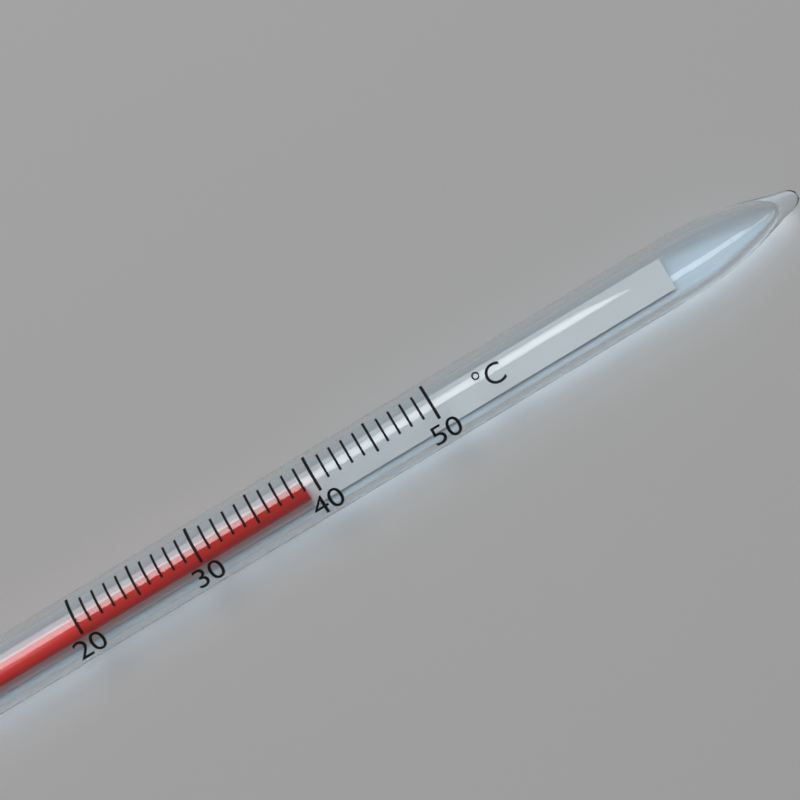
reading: 39 °C
